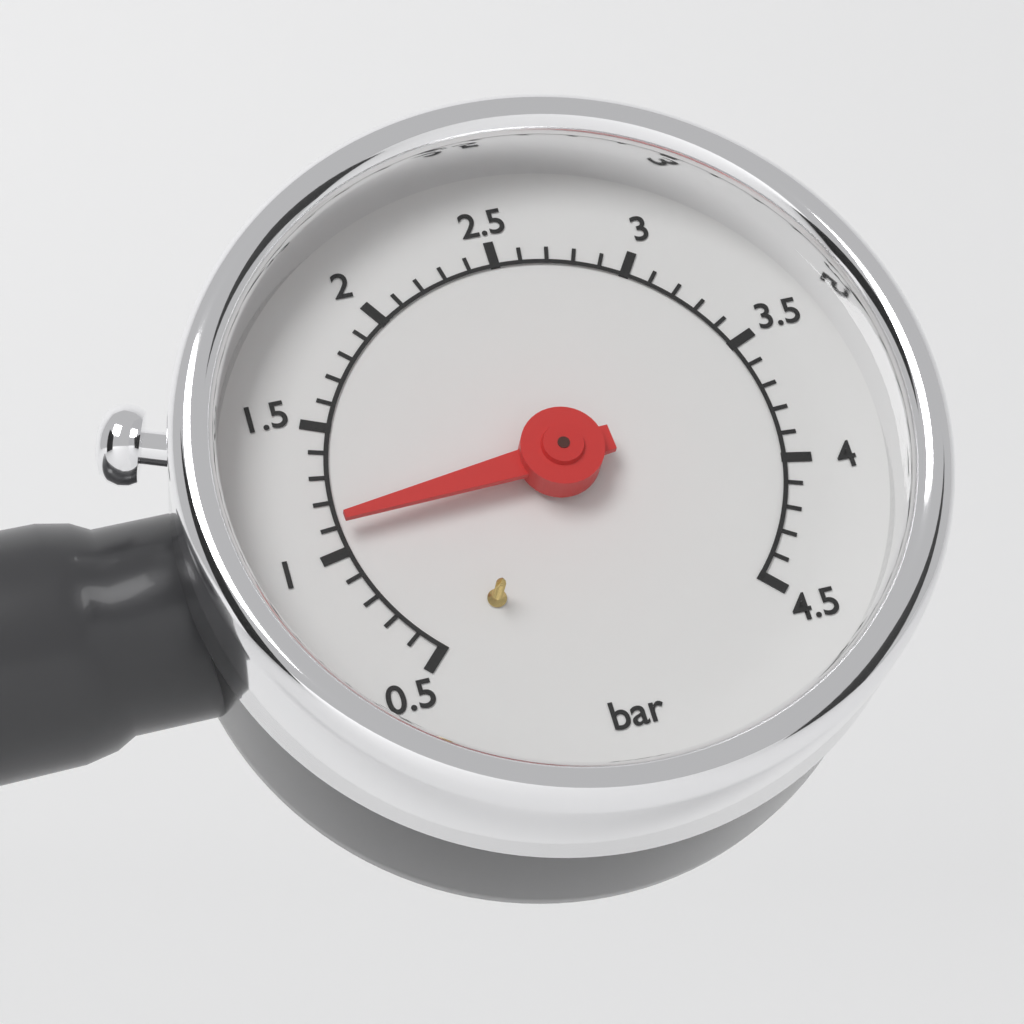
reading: 1.1 bar
